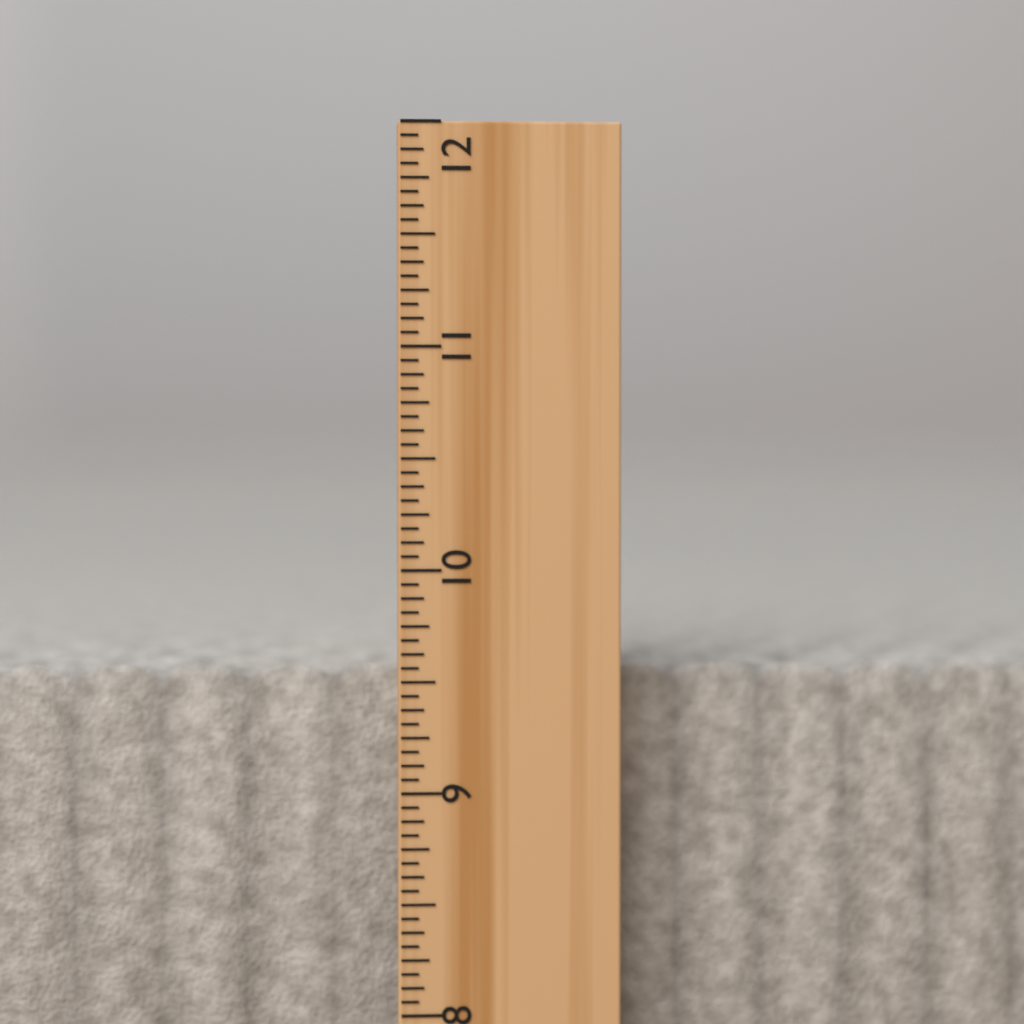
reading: 9.5625 inch
